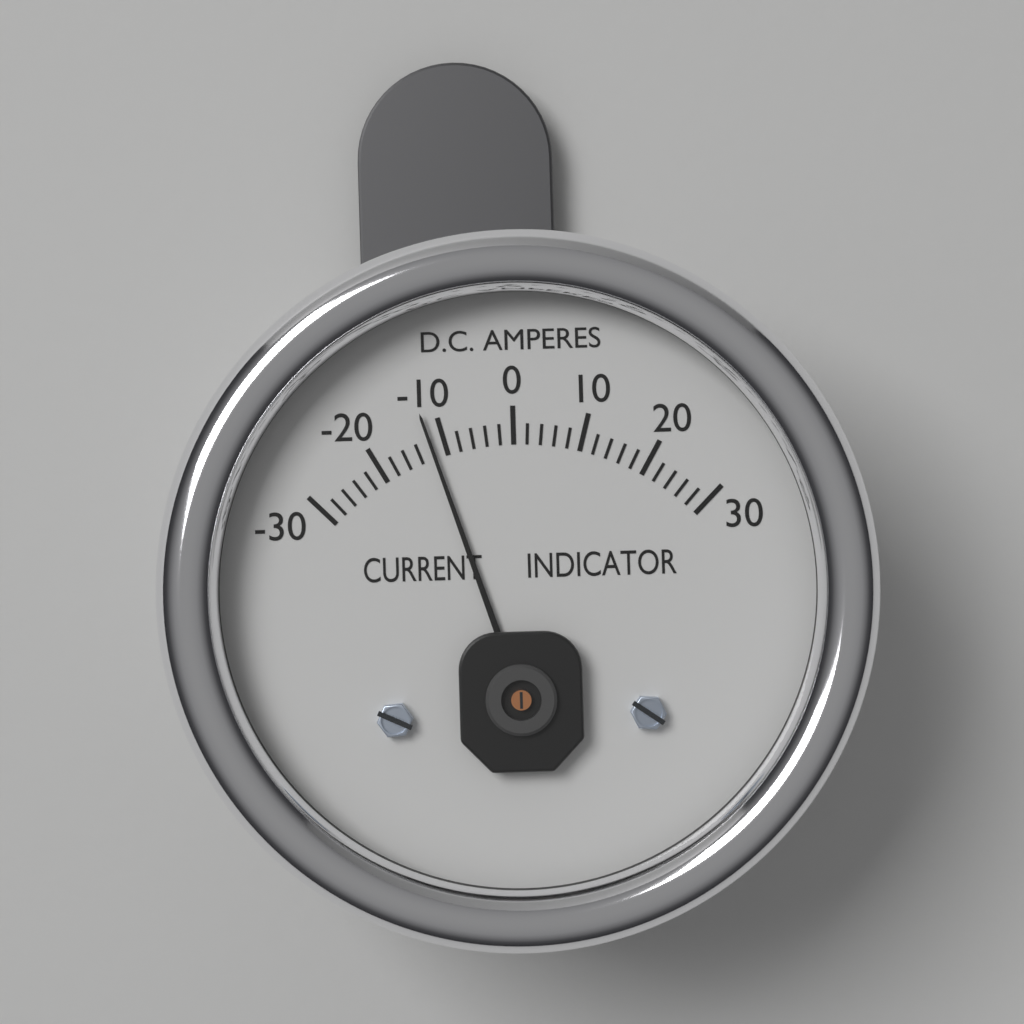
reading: -12 A
